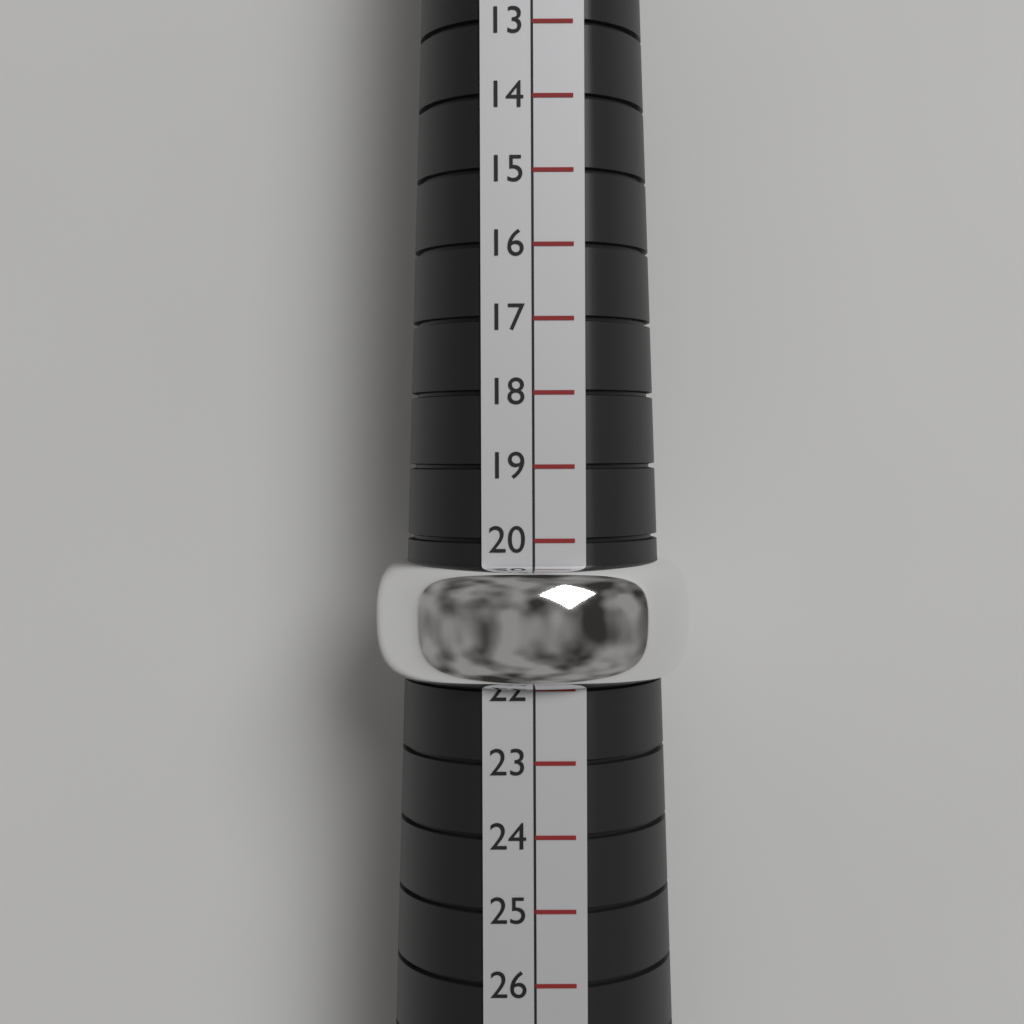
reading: 22 (no unit)
